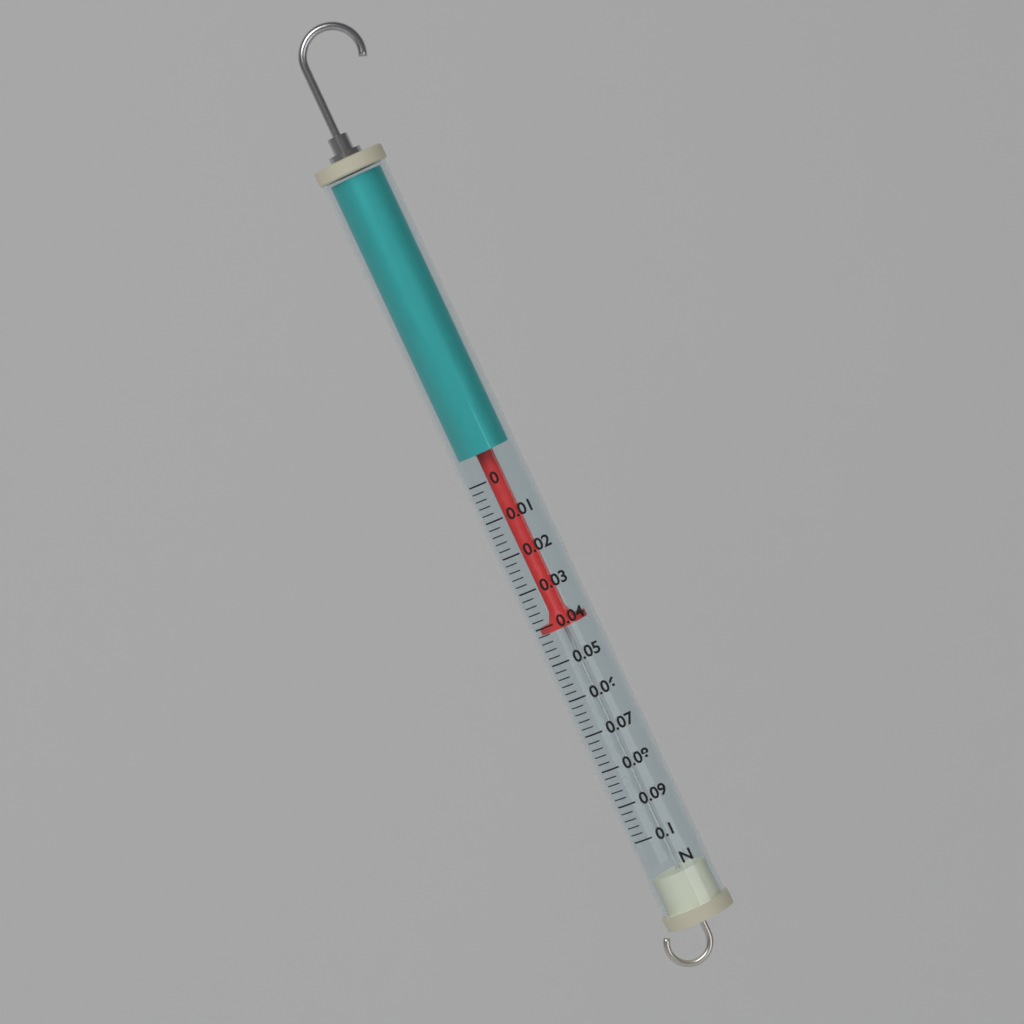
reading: 0.042 N
